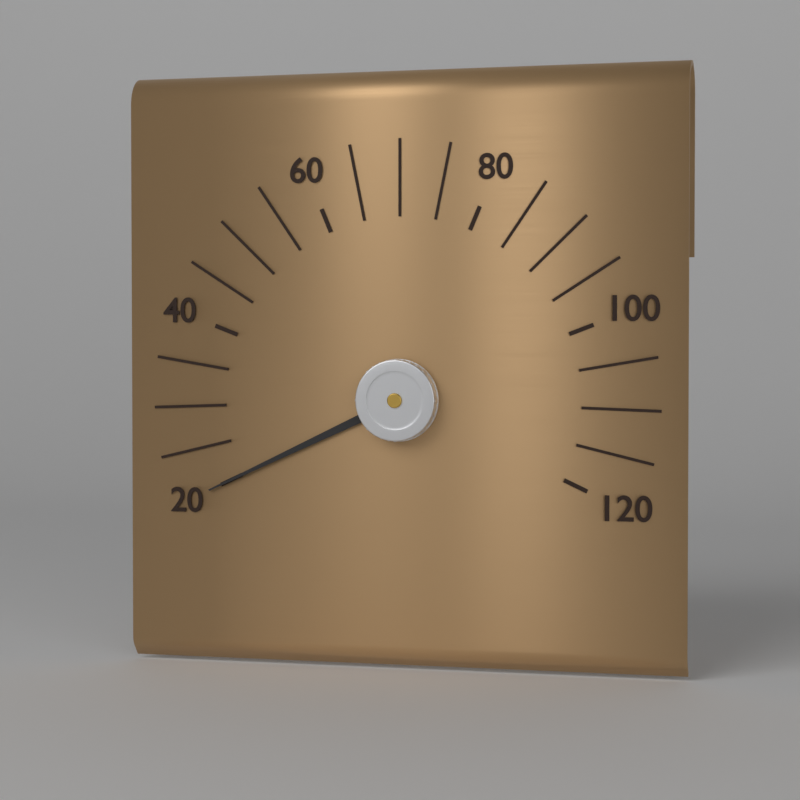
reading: 20 (no unit)
